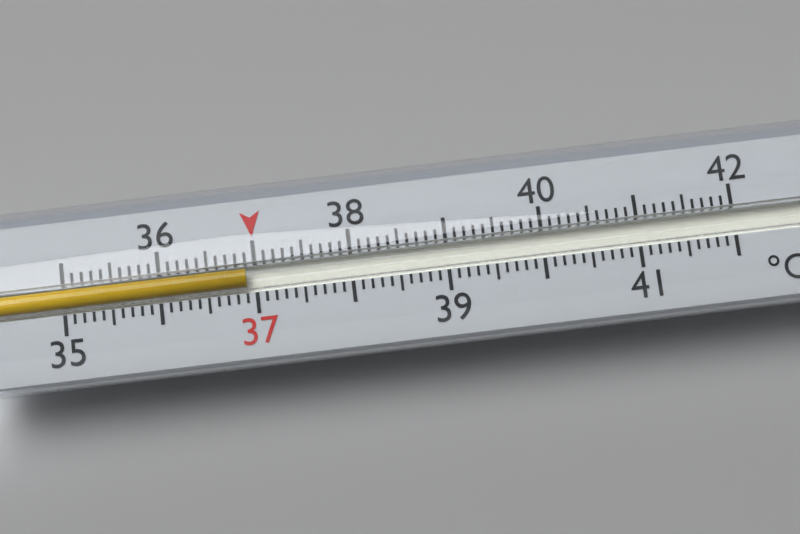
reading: 36.9 °C
